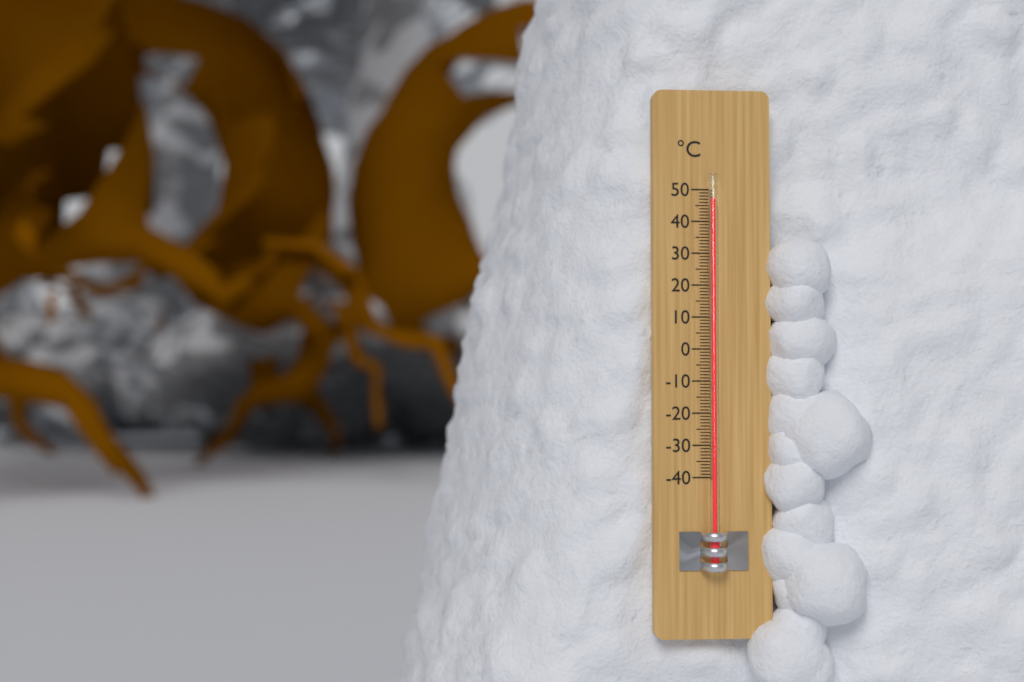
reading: 47 °C
